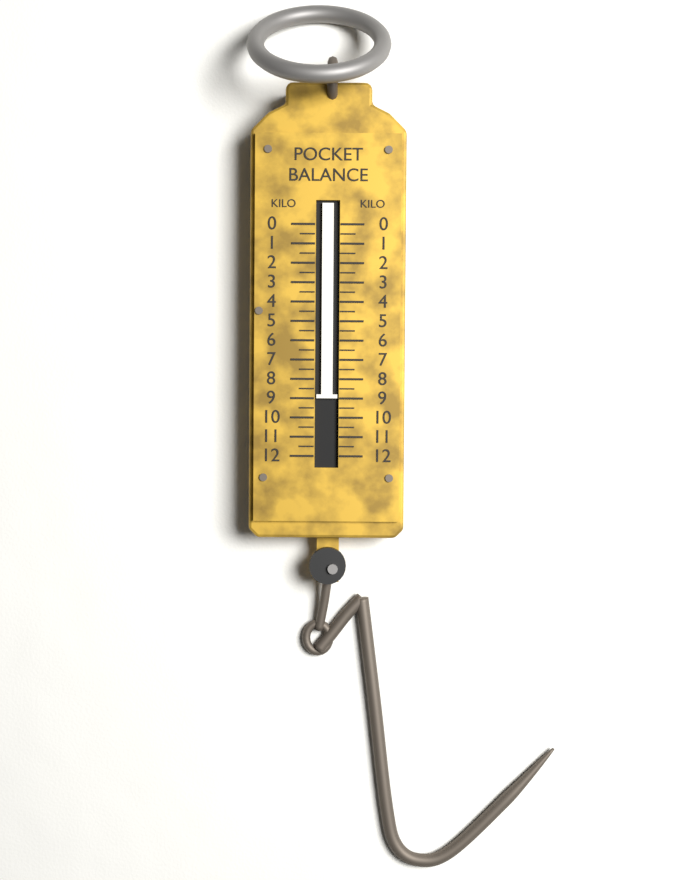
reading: 9.0 kg
